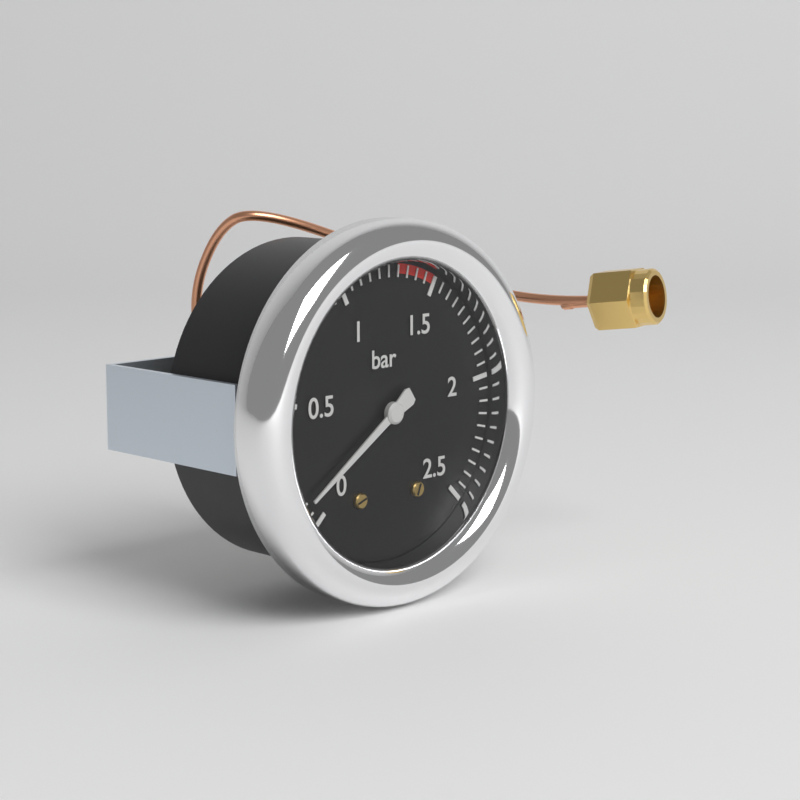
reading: 0.10 bar
